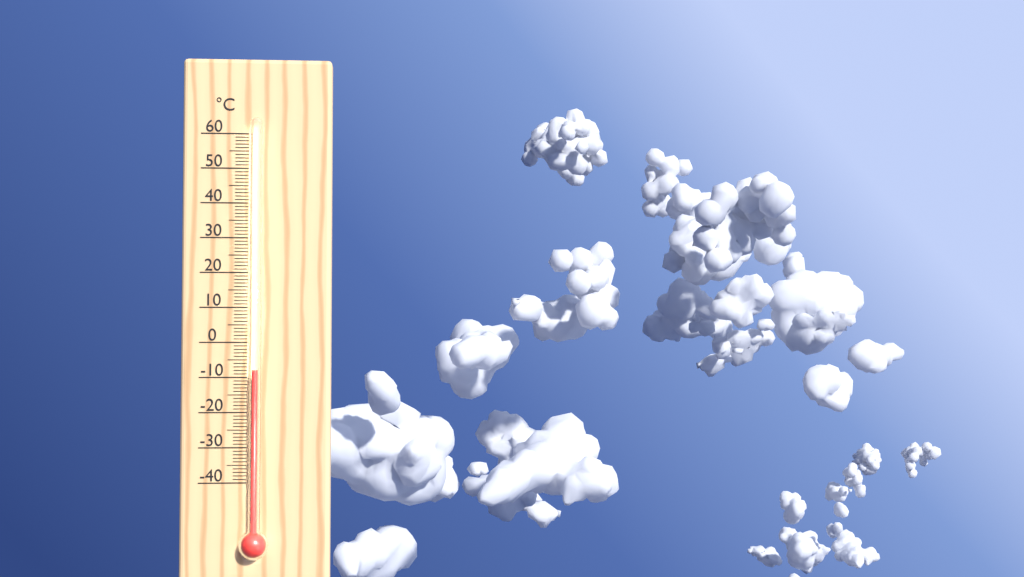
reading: -8 °C
